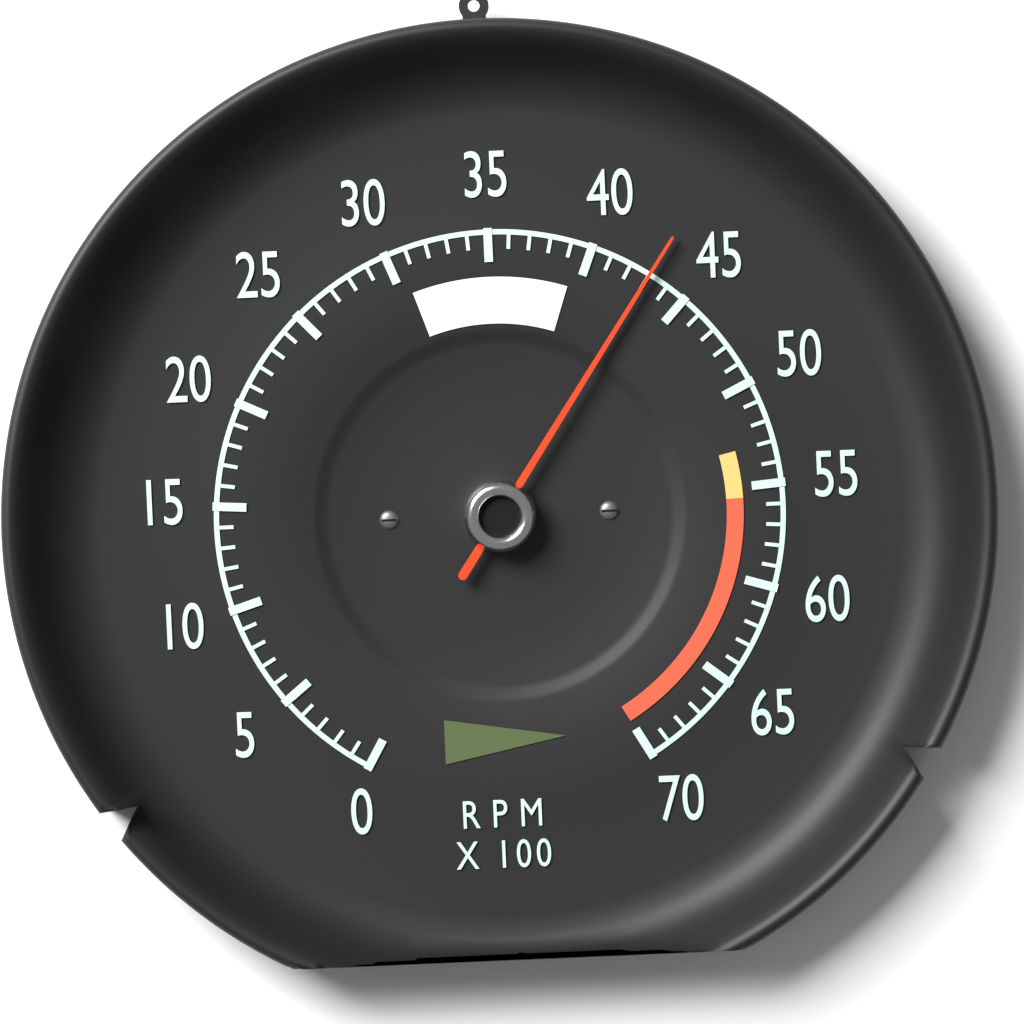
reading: 4300 RPM
